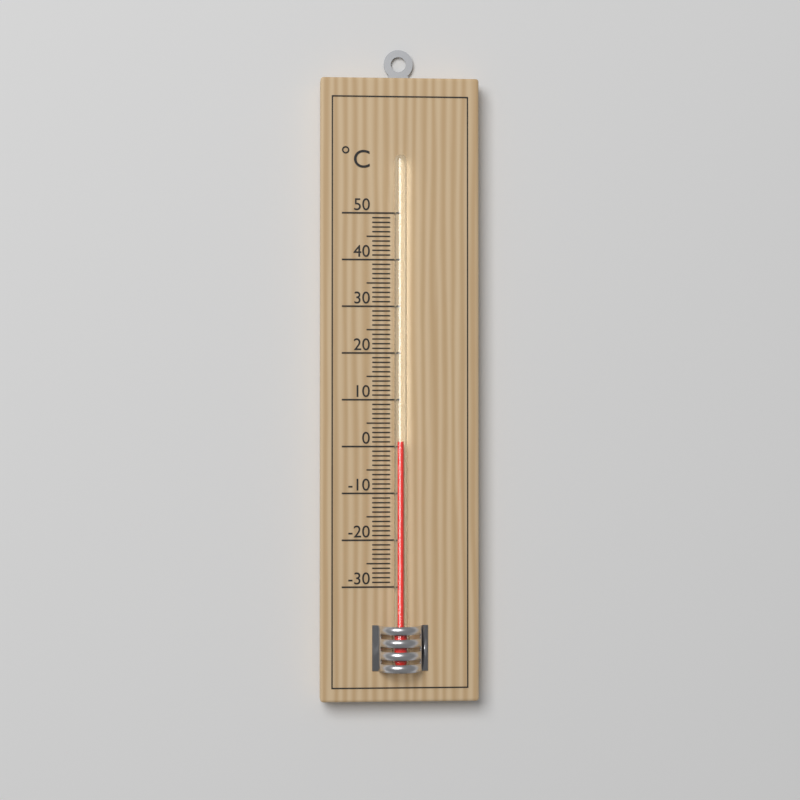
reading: 1 °C
